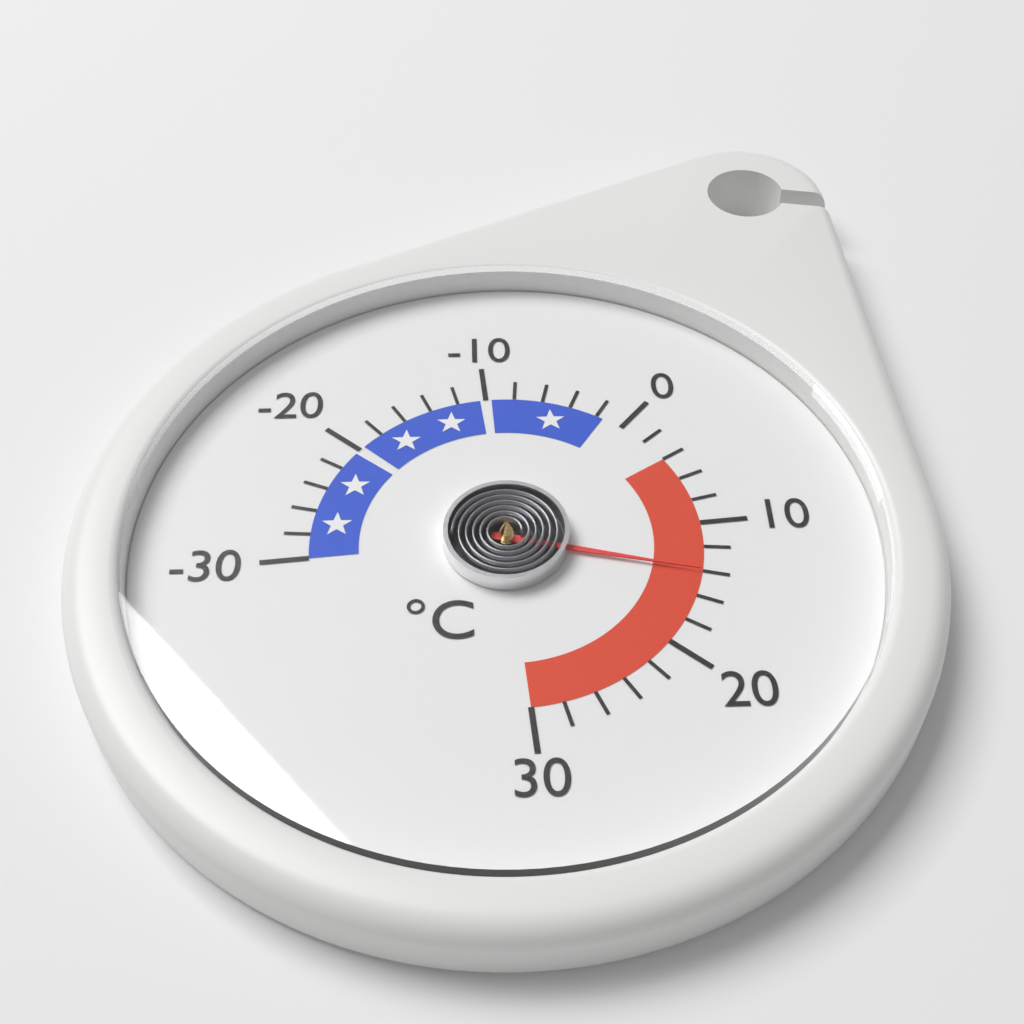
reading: 14 °C
